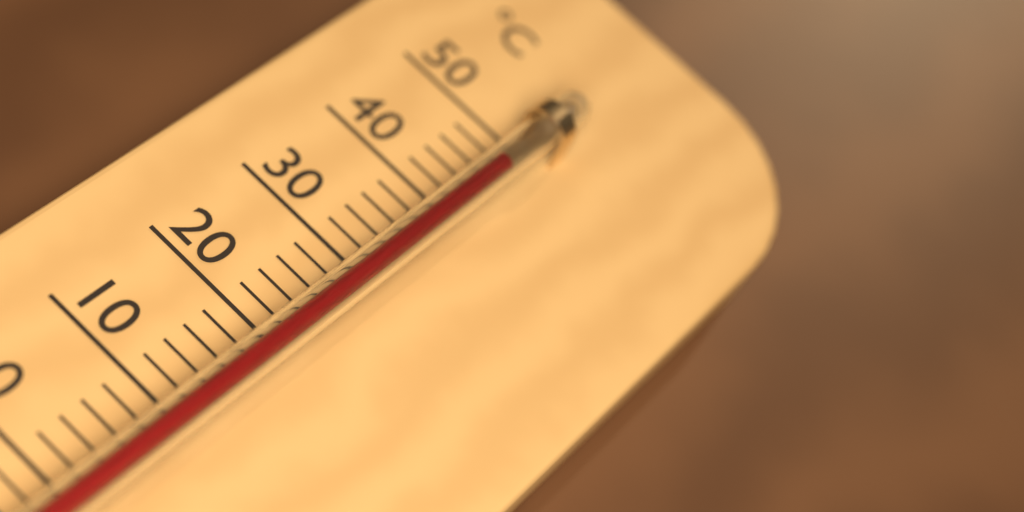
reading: 46 °C
